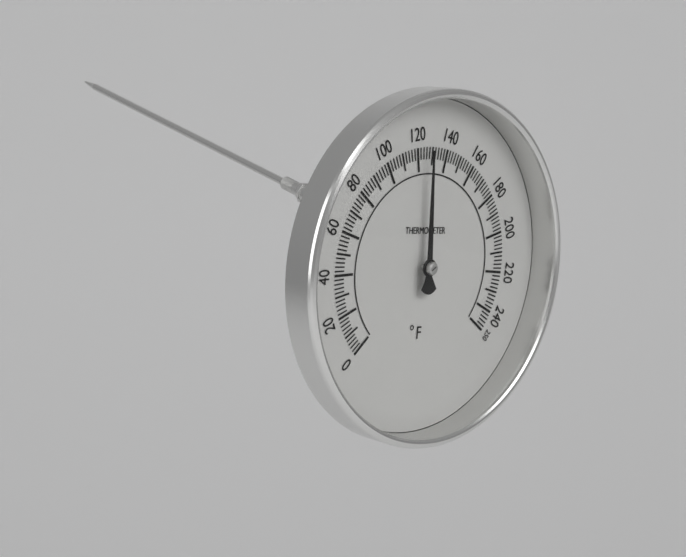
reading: 126 °F
